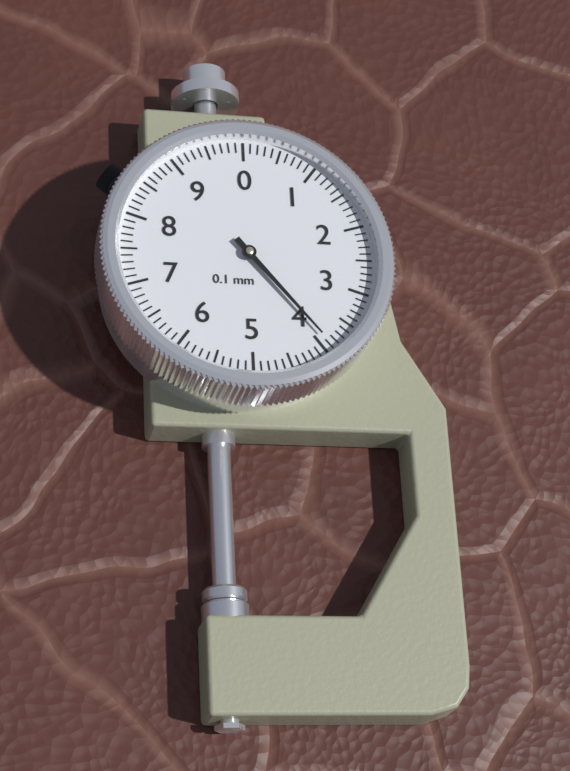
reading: 3.9 mm
